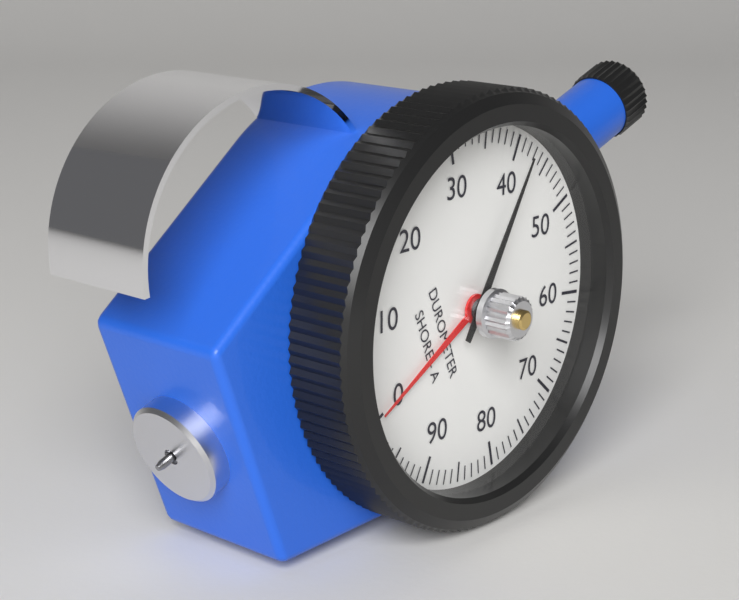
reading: 42 Shore A
